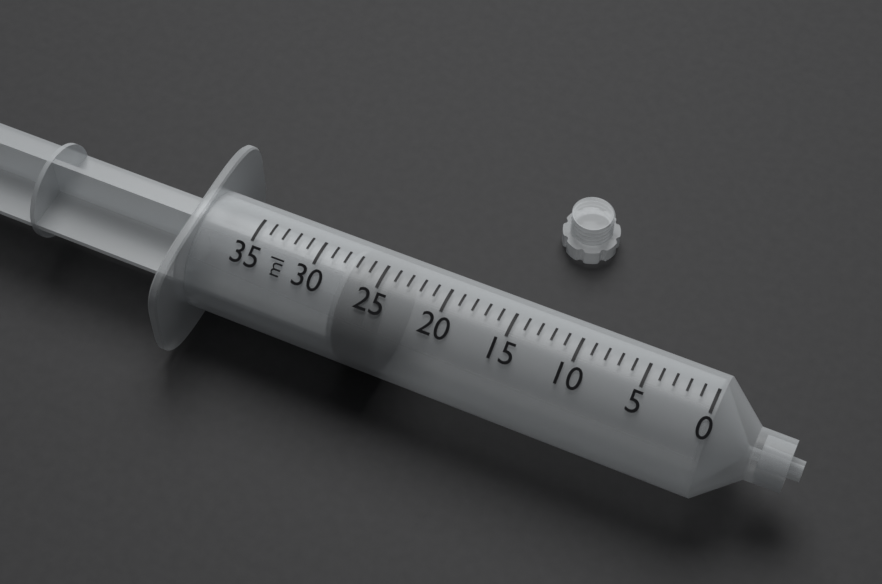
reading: 24 ml
